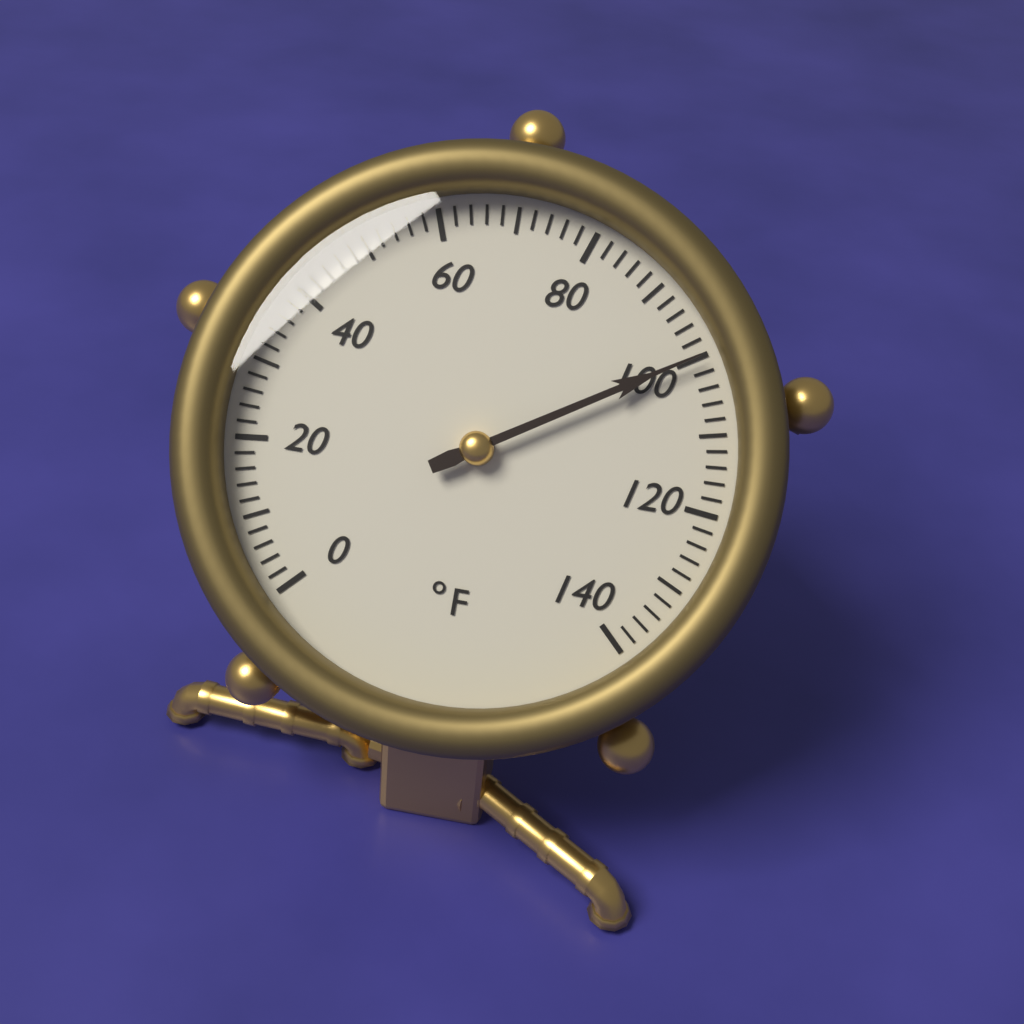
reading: 100 °F
